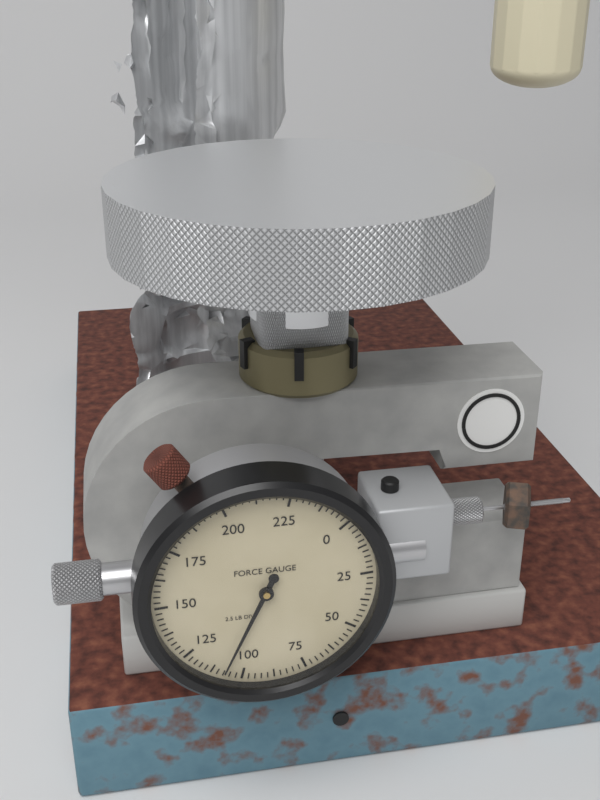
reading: 107.5 lb
